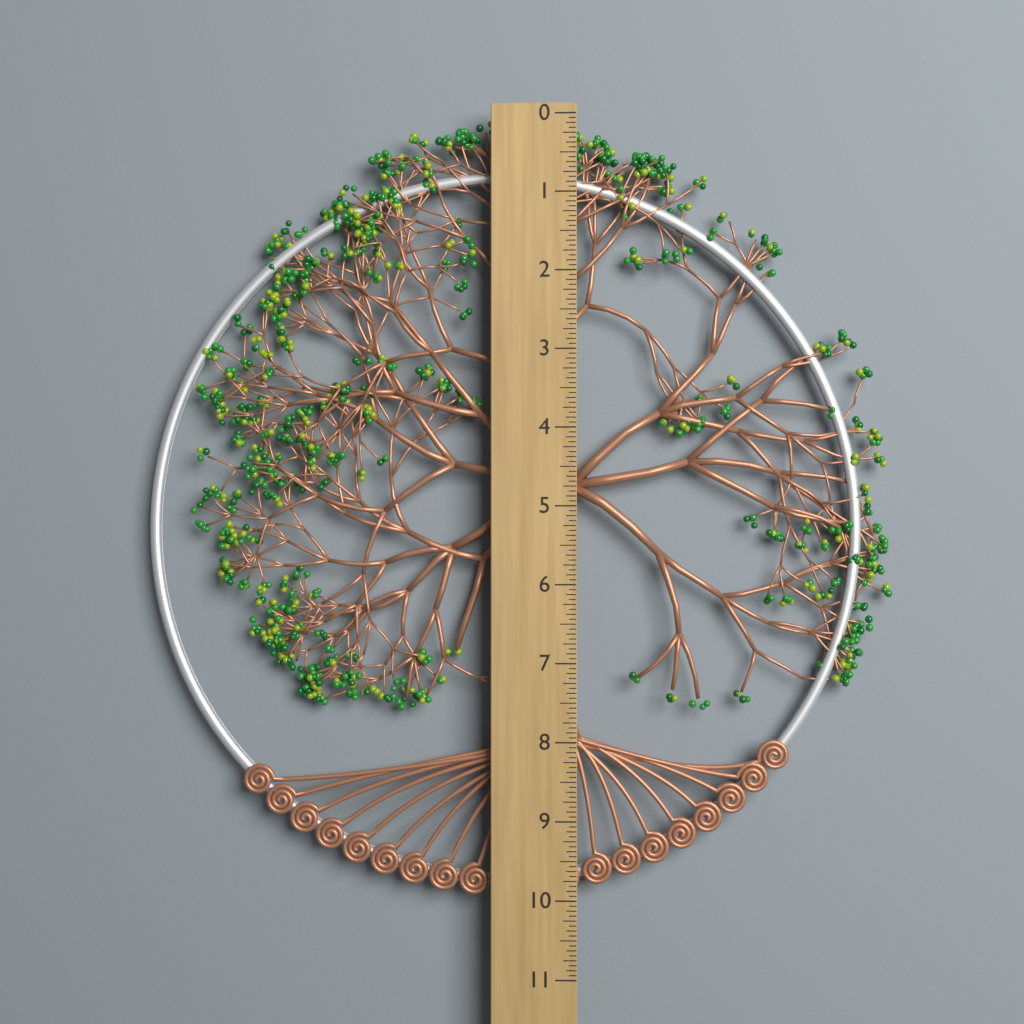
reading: 10.0000 (no unit)
